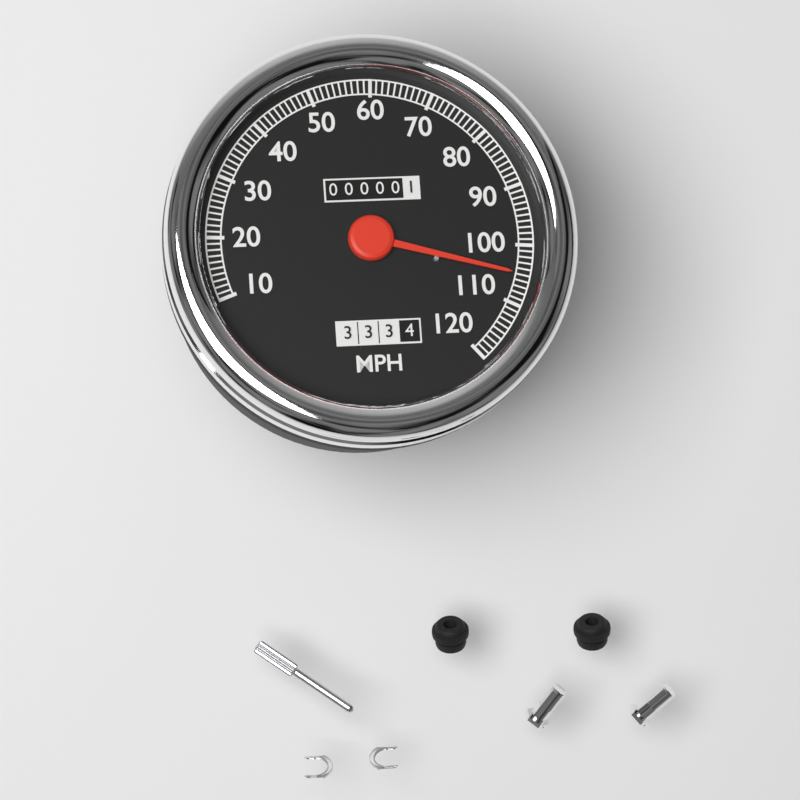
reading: 105 MPH
